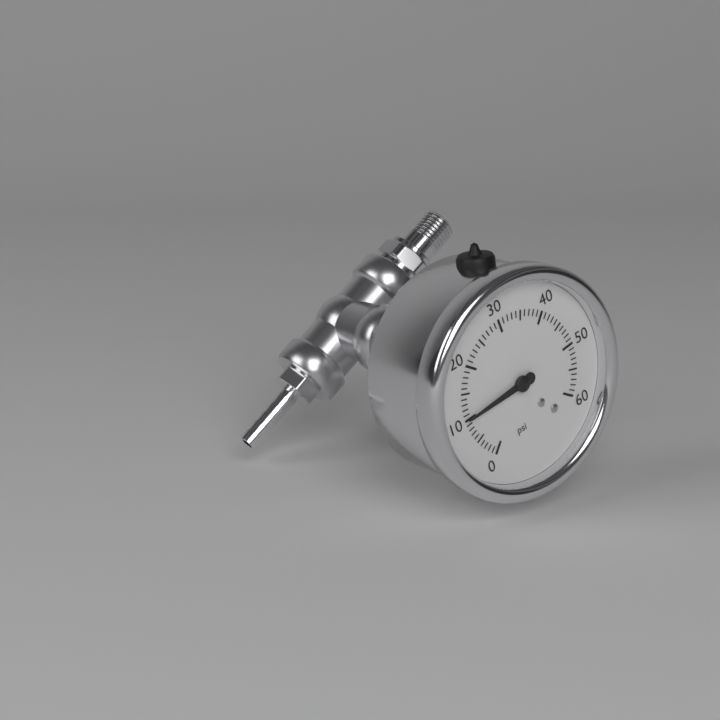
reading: 10 psi
